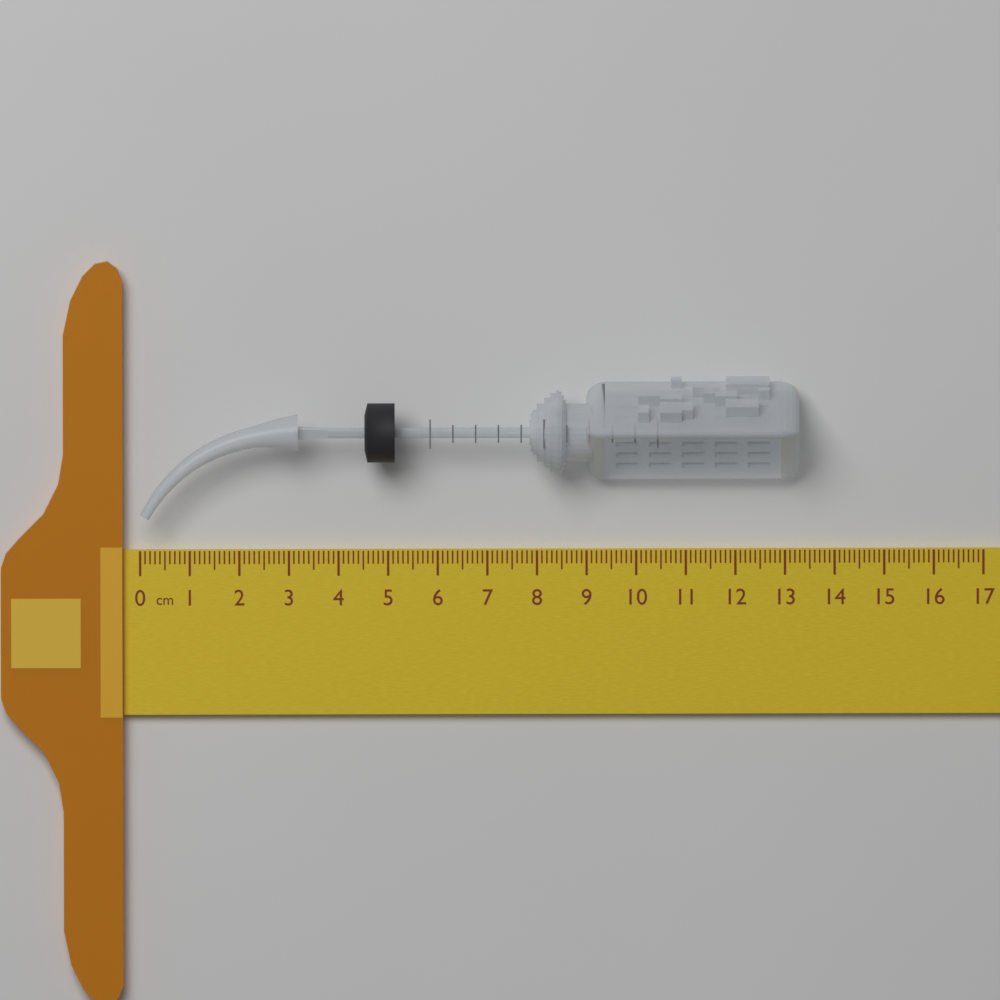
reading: 13.3 cm
